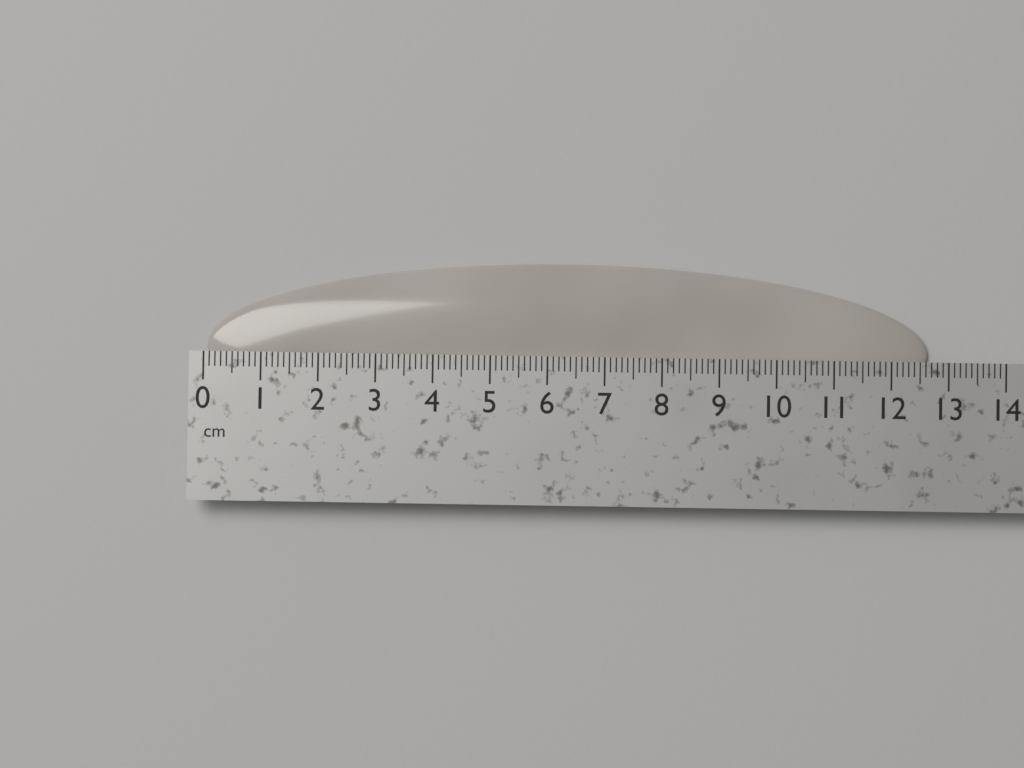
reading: 12.7 cm
